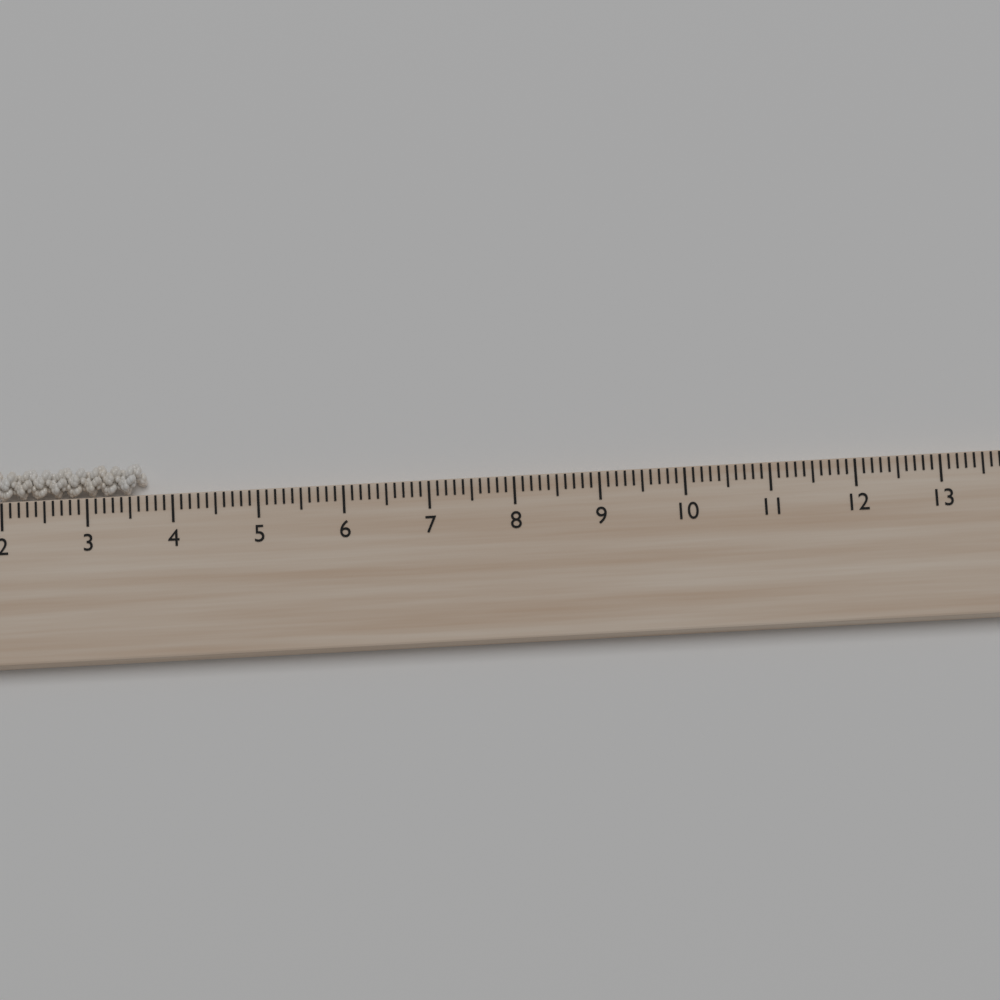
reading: 3.7 cm
